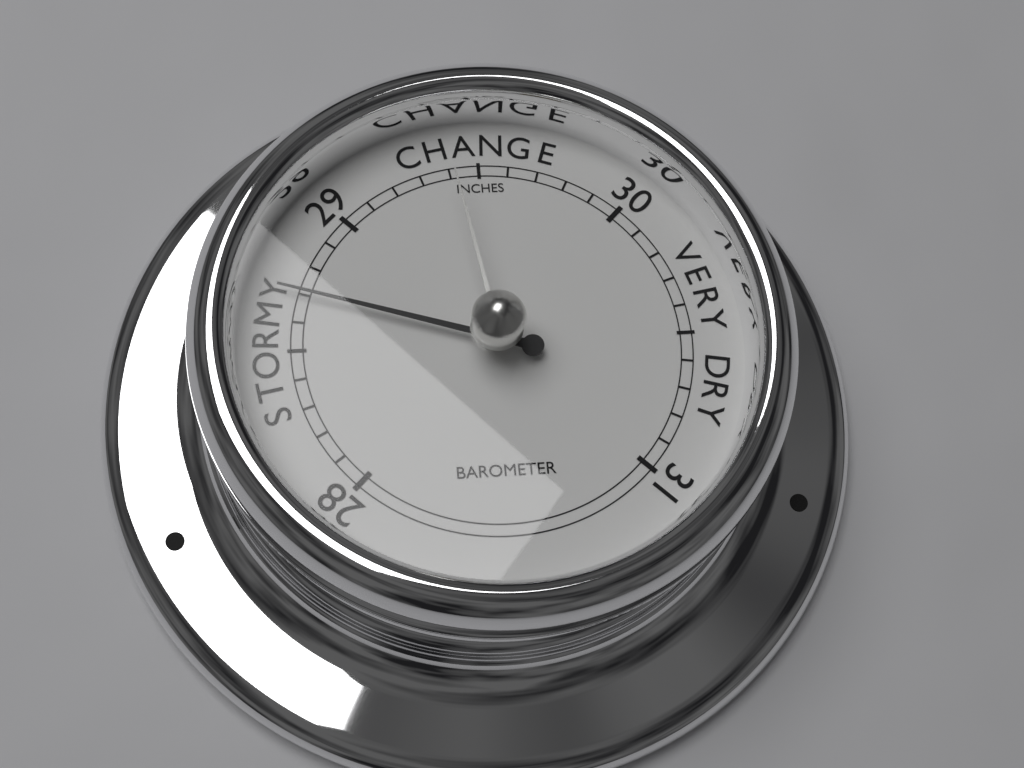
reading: 28.7 inHg
